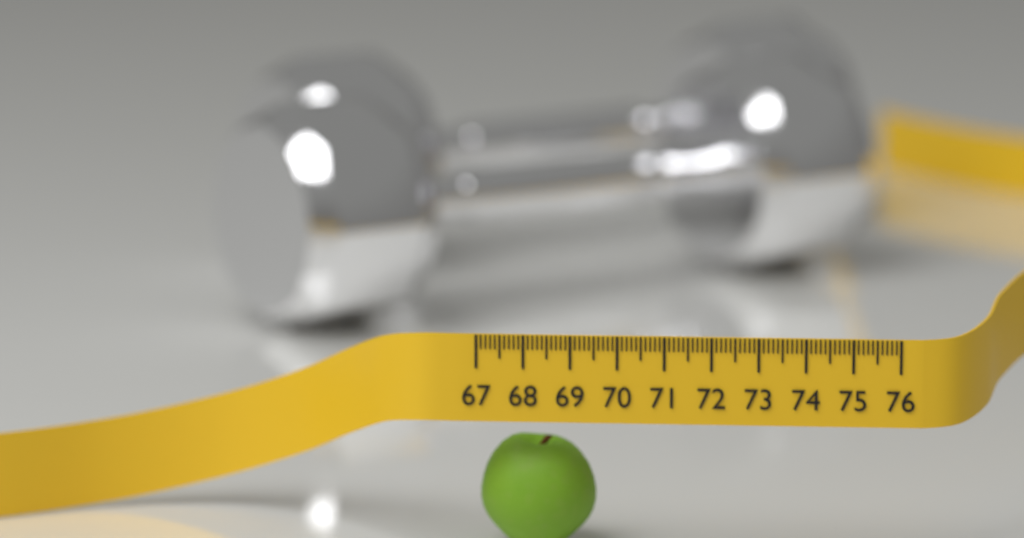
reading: 69.5 (no unit)
